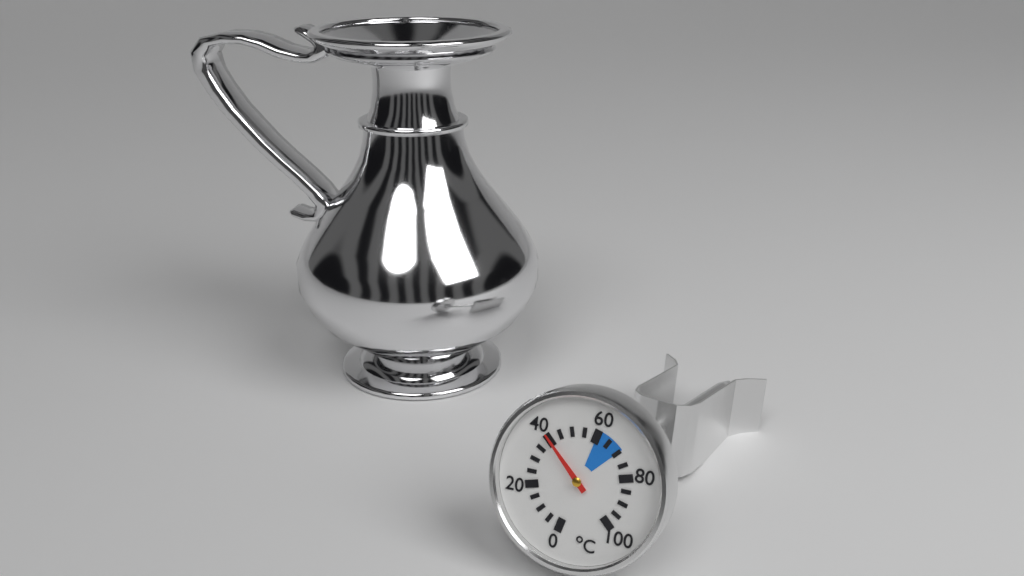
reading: 40 °C
